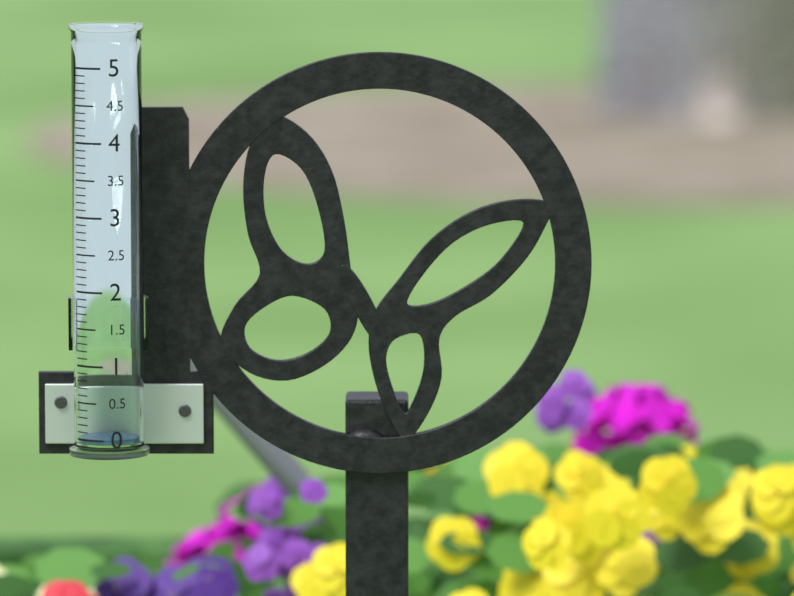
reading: 0.0 (no unit)
